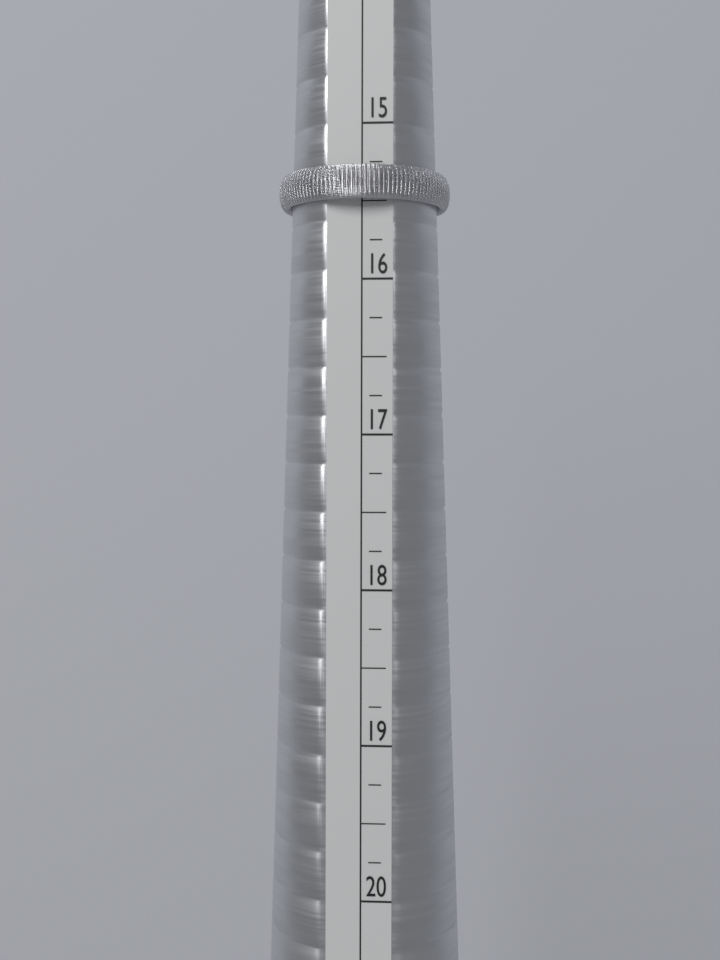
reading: 15.50 (no unit)
